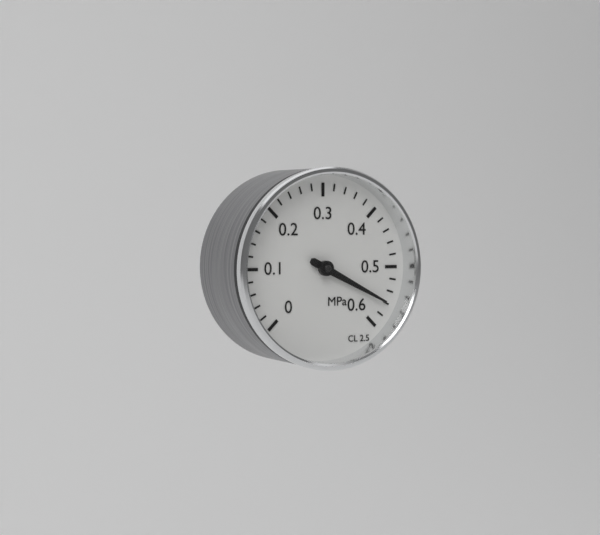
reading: 0.56 MPa
